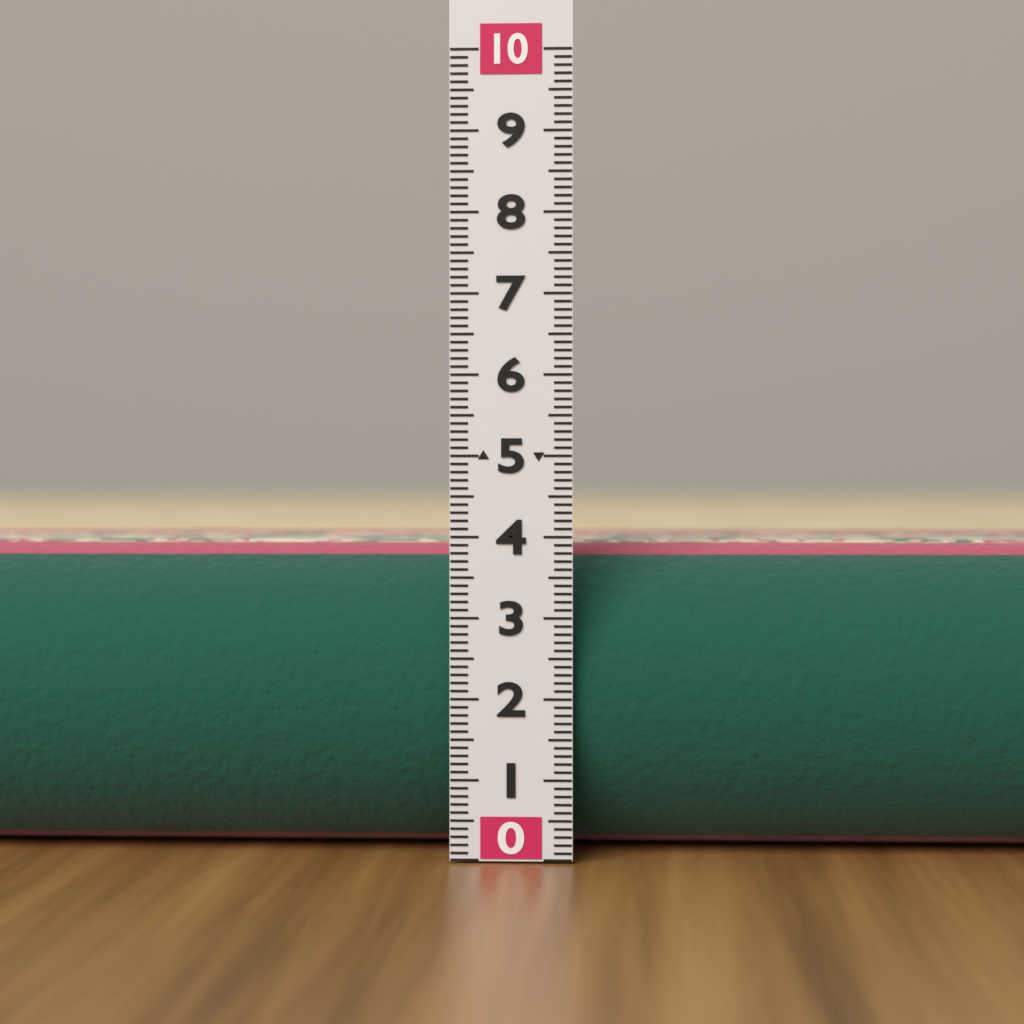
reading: 3.9 (no unit)
